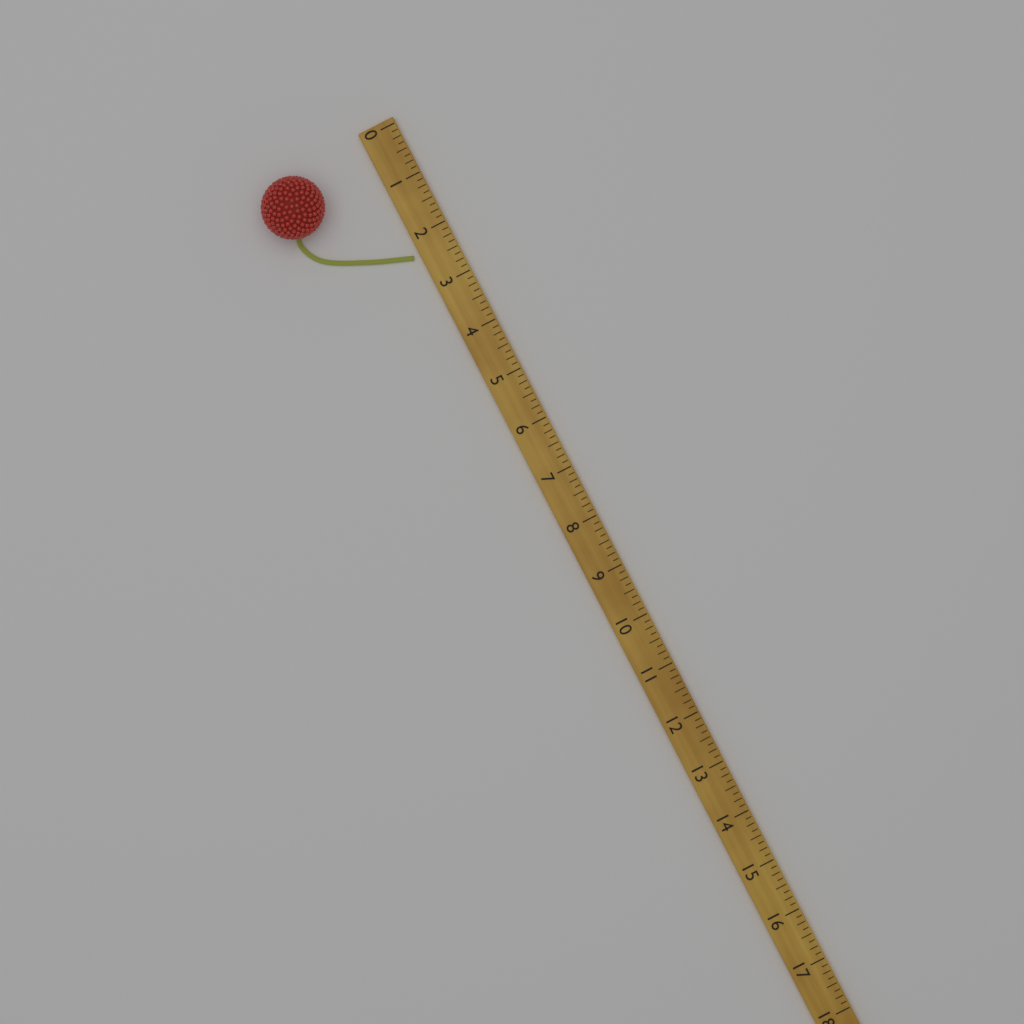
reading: 2.375 (no unit)
